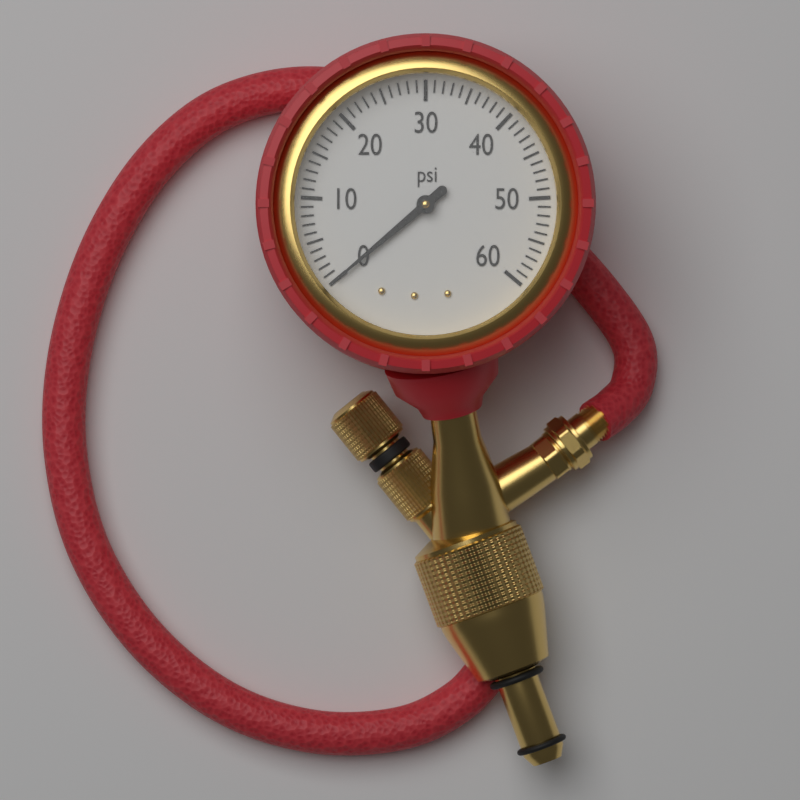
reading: 0 psi
